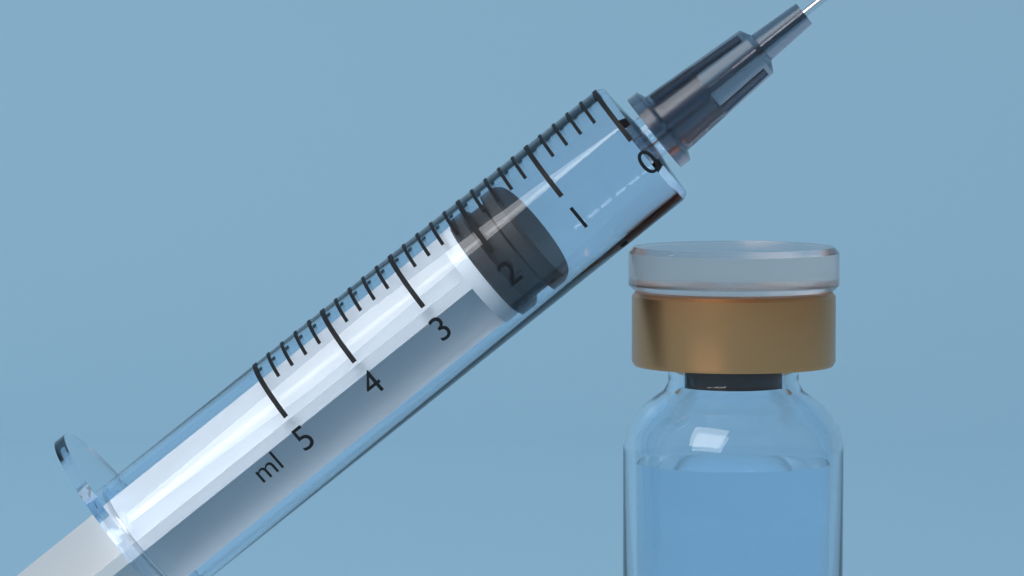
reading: 1.6 ml
